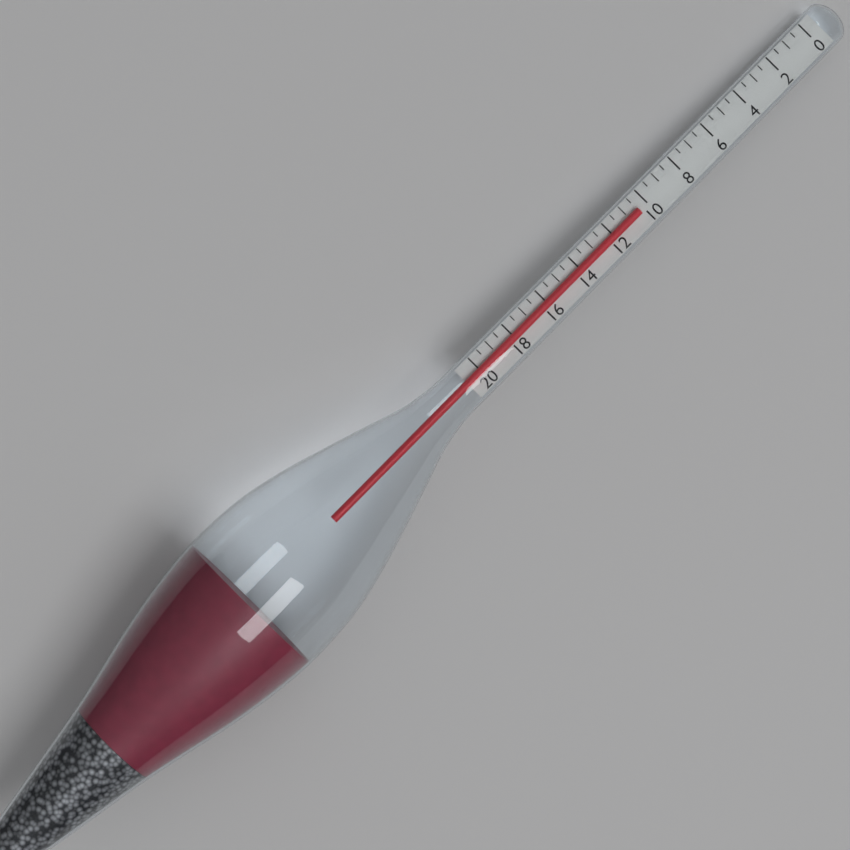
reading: 10.5 (no unit)
